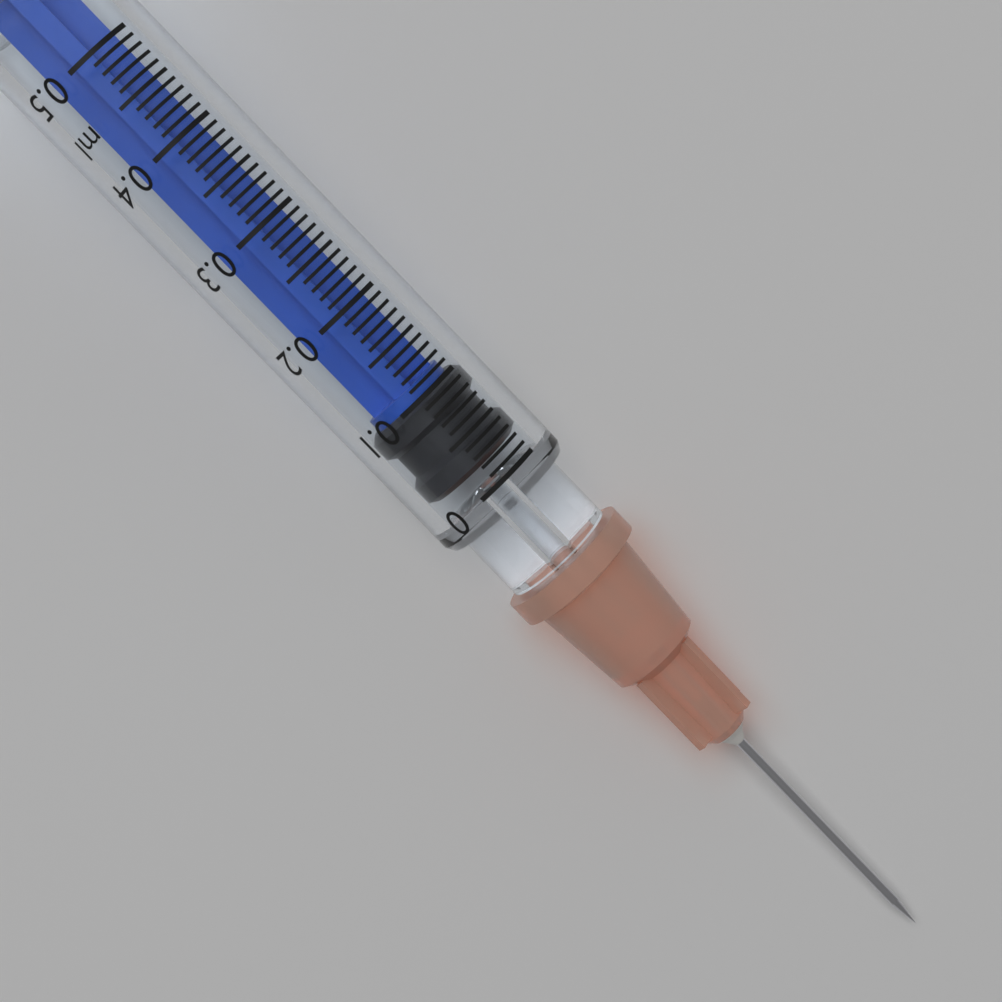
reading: 0.02 ml
